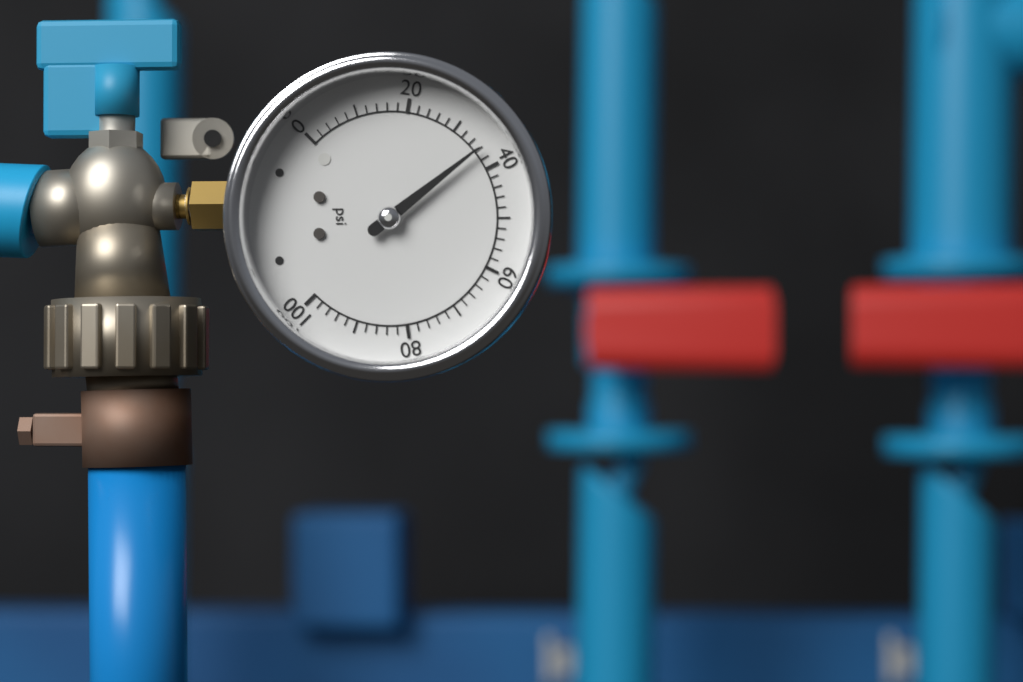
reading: 36 psi
